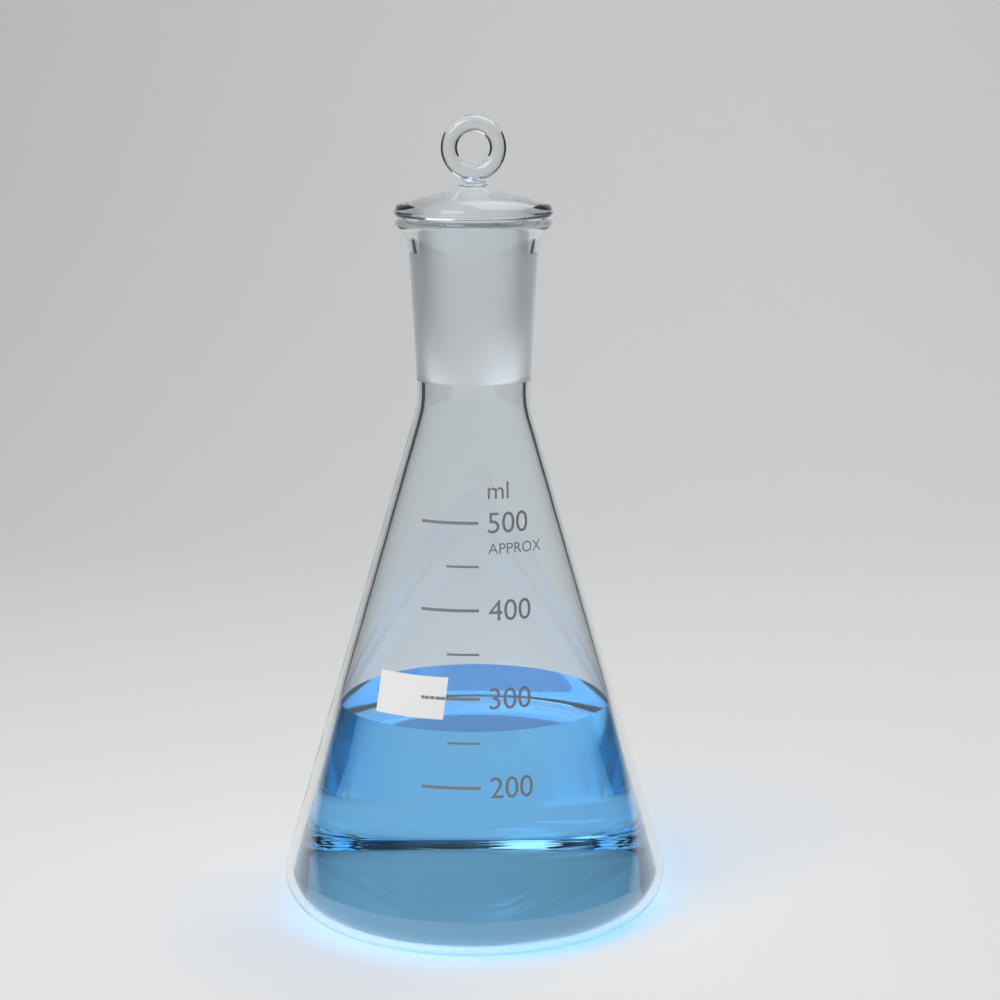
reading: 260 ml
